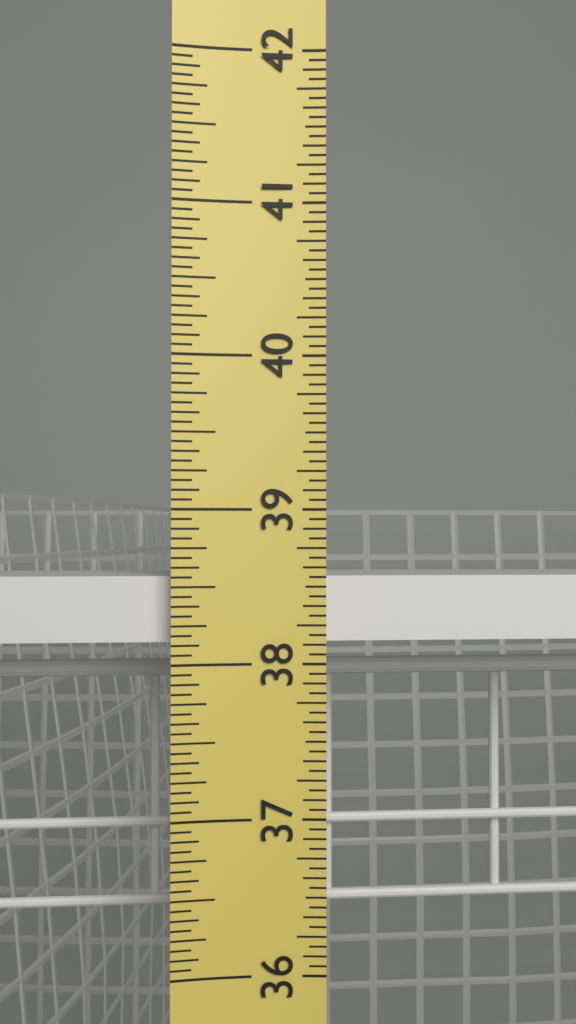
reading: 38.5625 in
